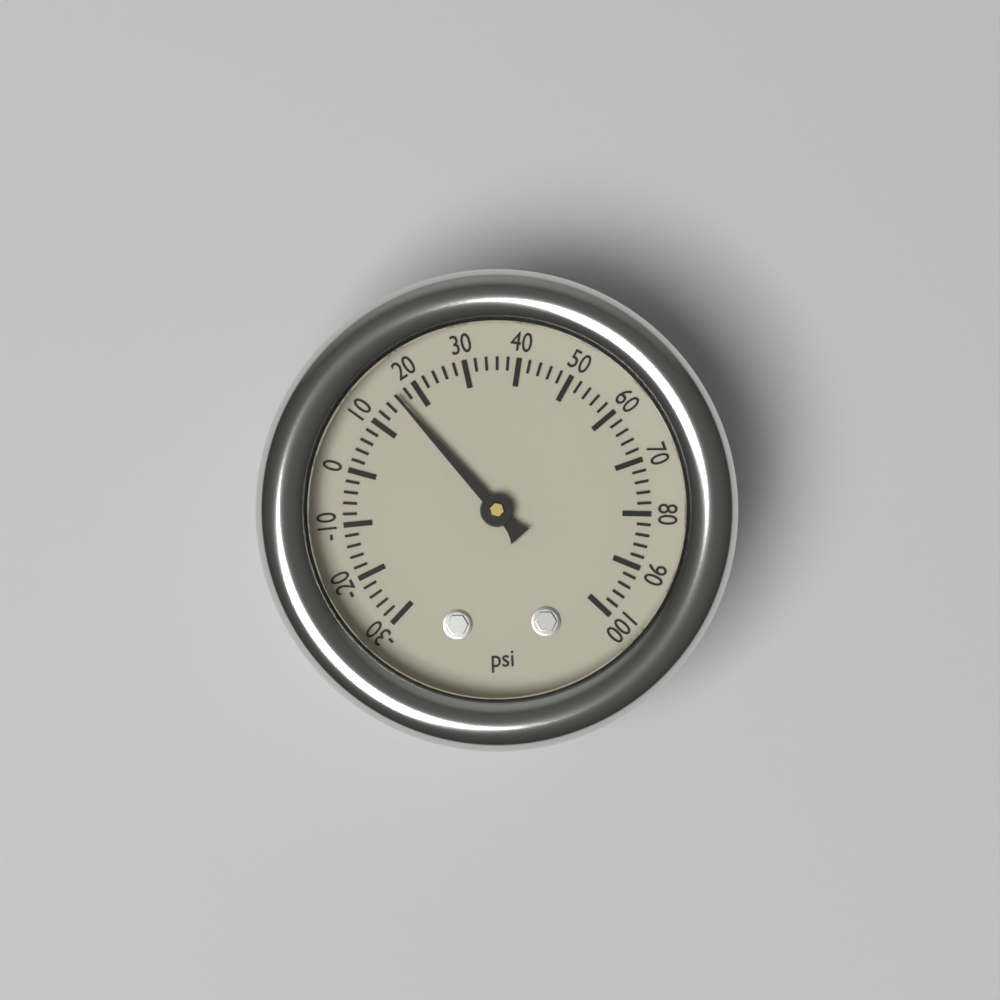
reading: 16 psi
